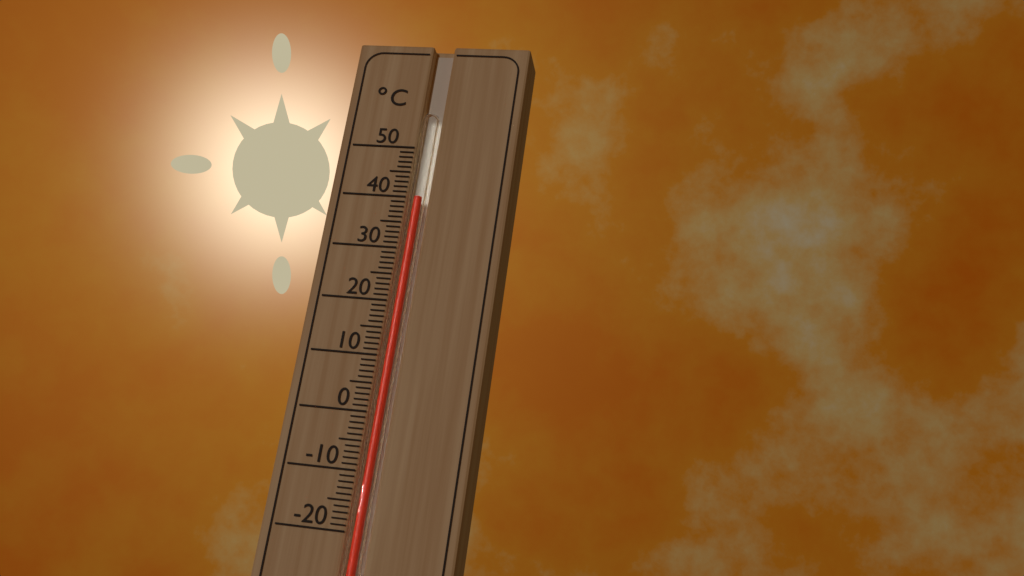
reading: 40 °C
